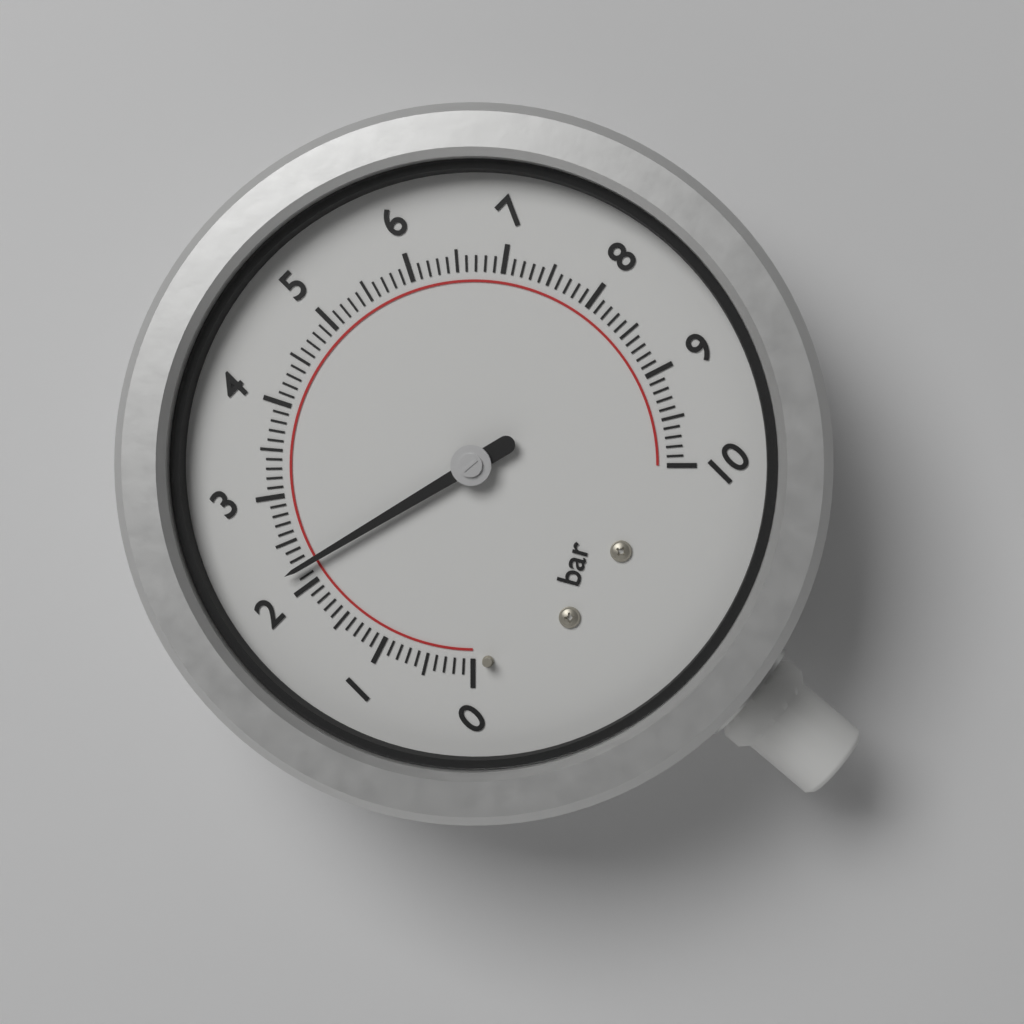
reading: 2.2 bar
